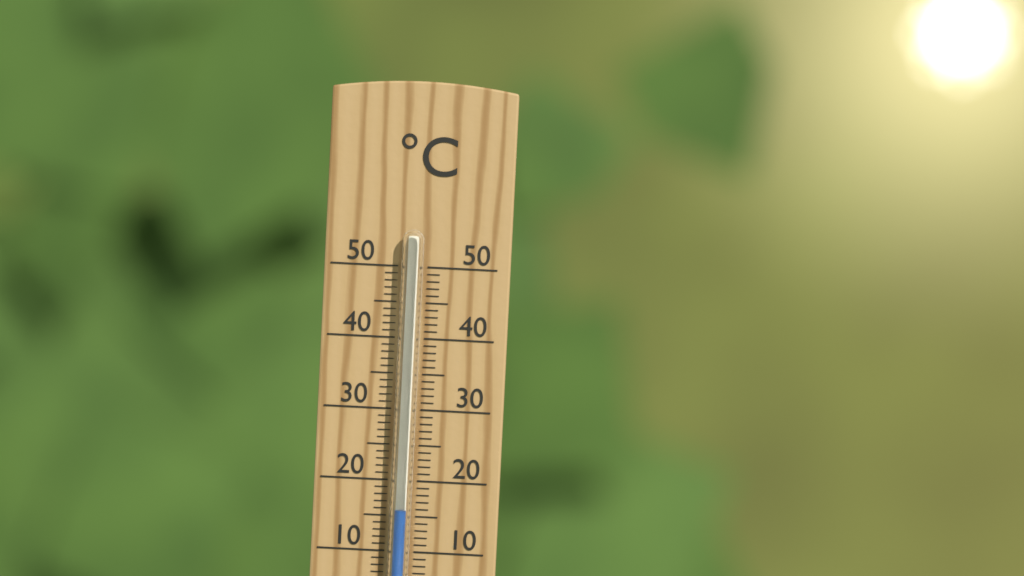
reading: 16 °C
